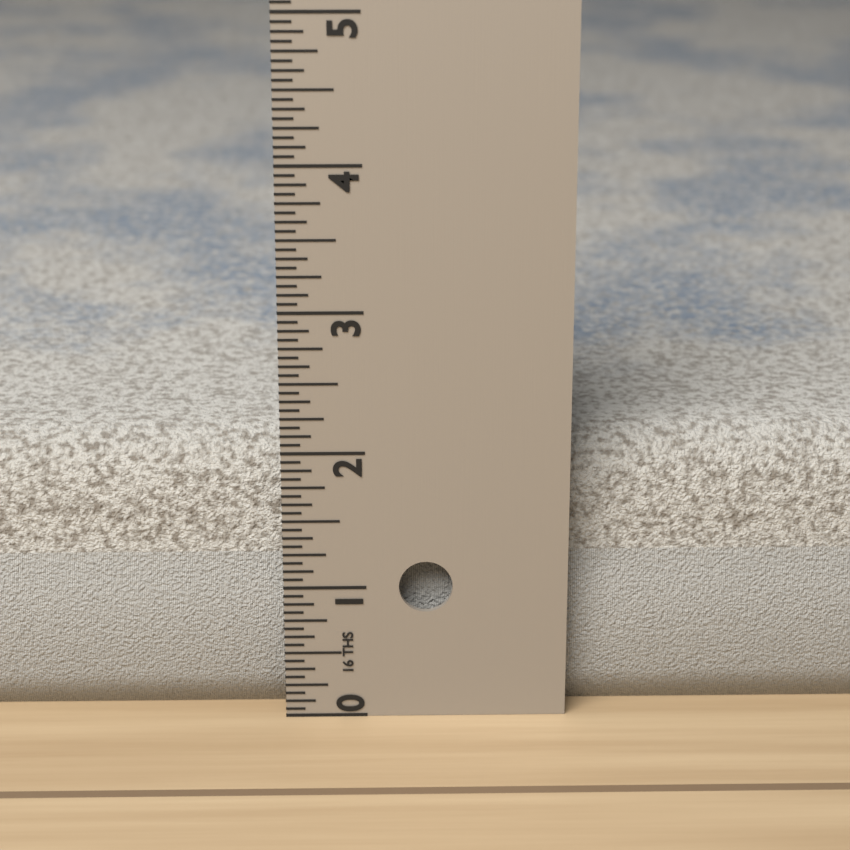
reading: 2.0000 in
